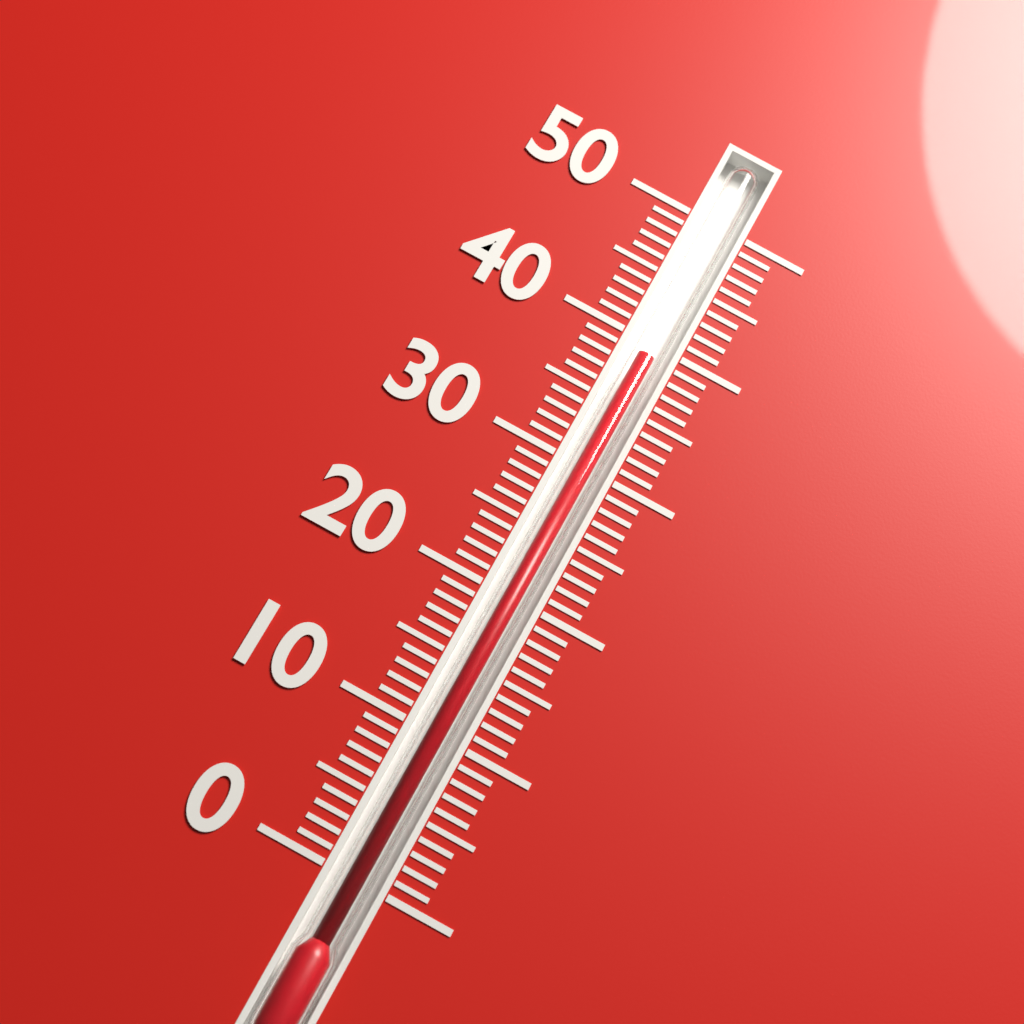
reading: 39 (no unit)
